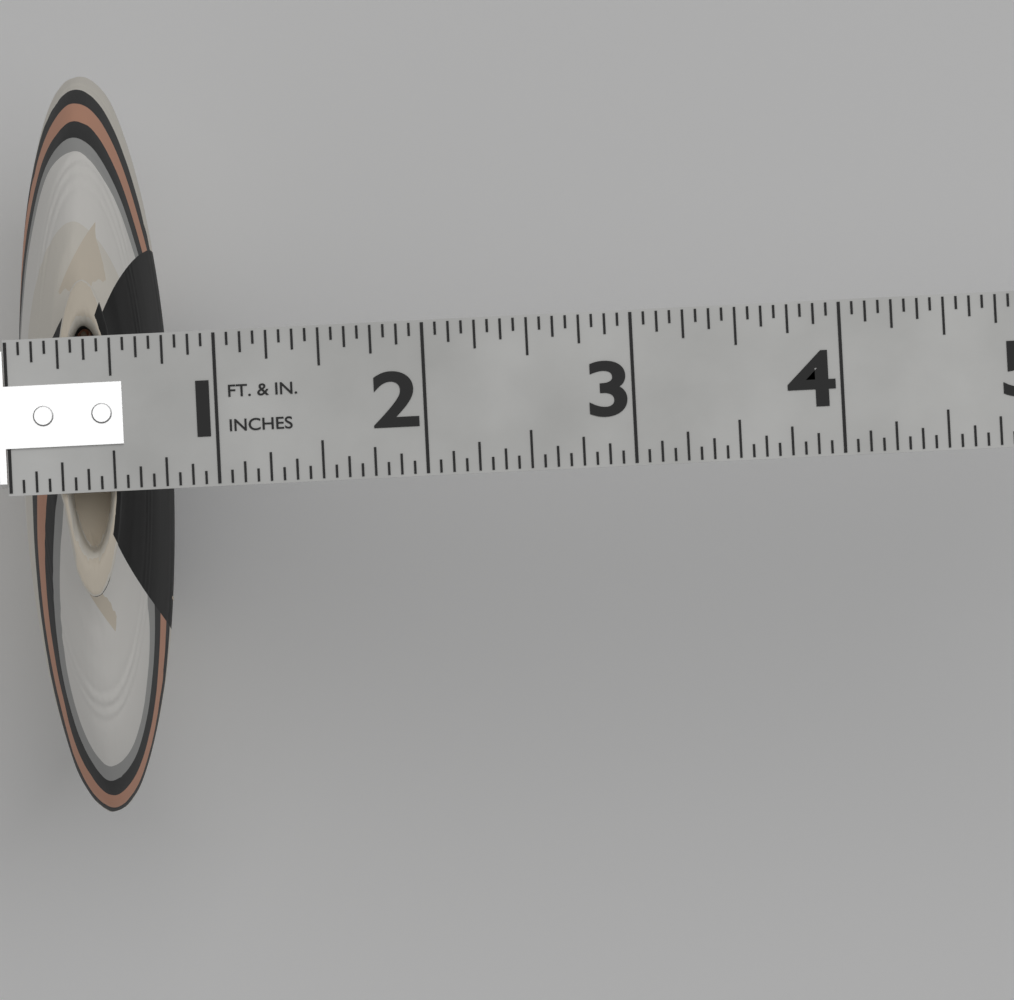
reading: 0.7500 in
